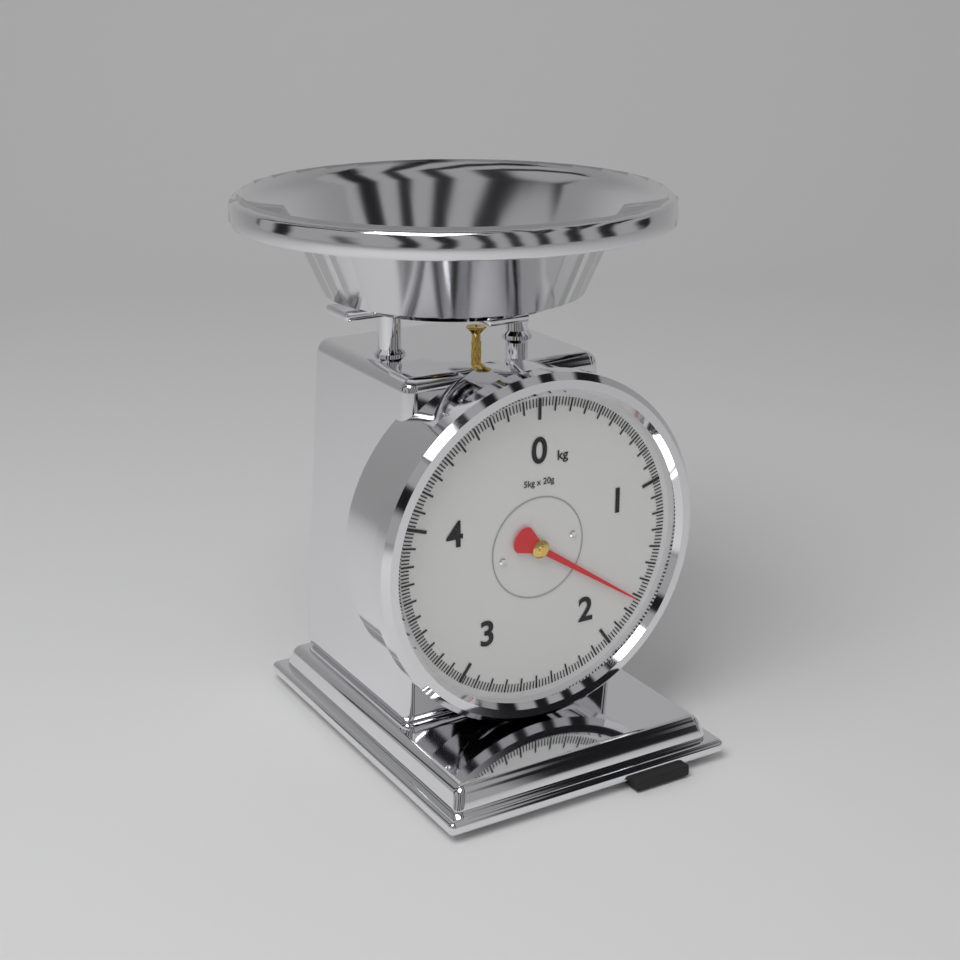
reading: 1.72 kg
